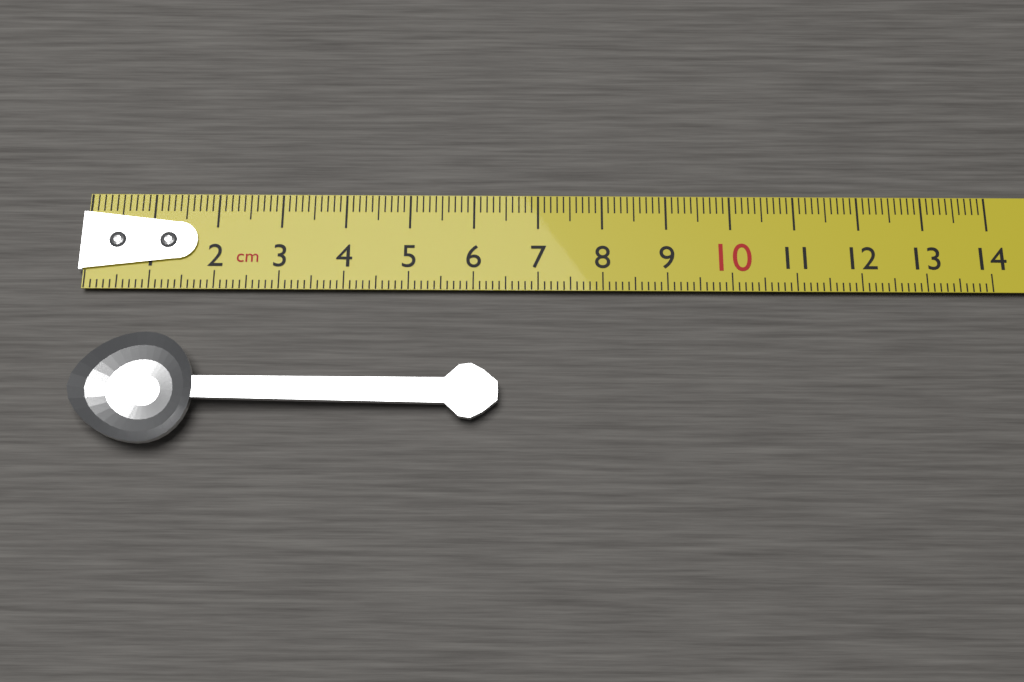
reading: 6.4 cm
